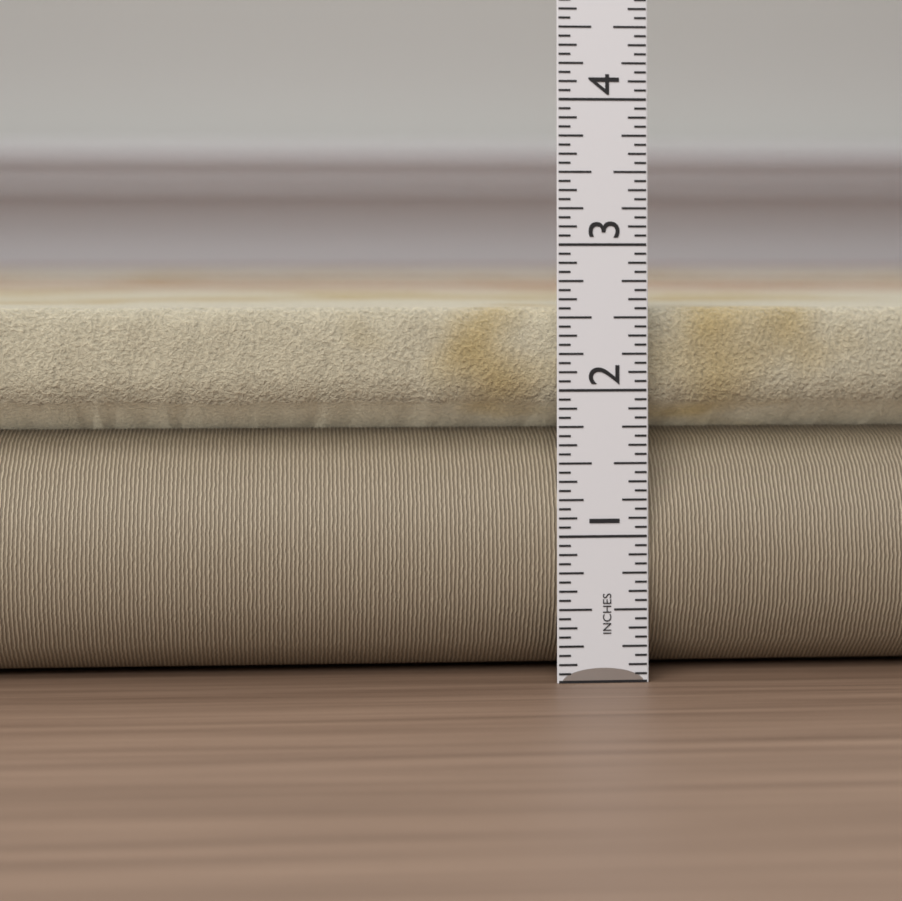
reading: 2.5625 in
